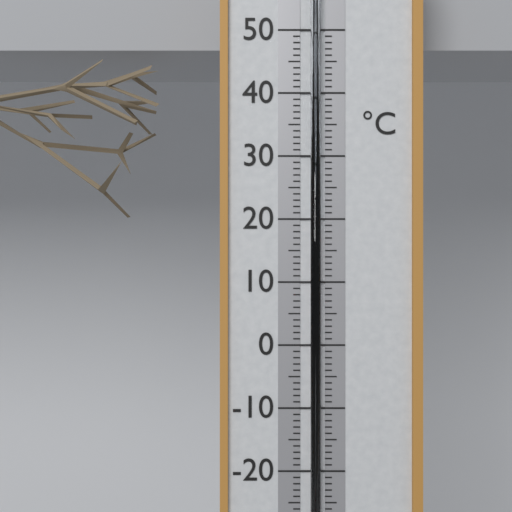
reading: 19 °C
